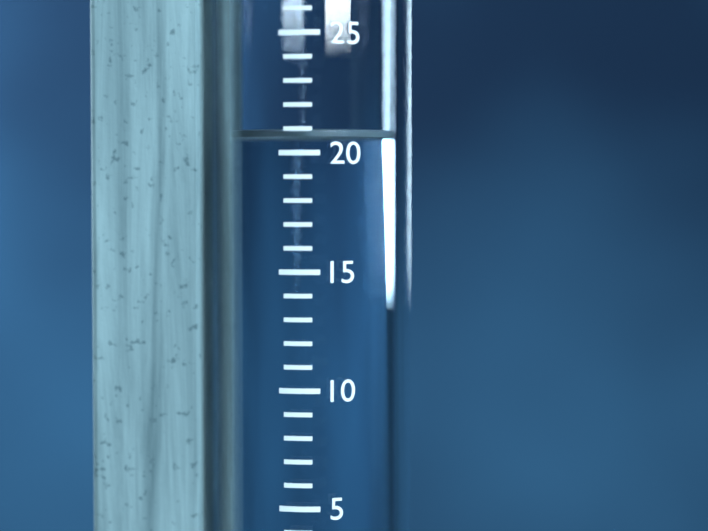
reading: 21 mm
